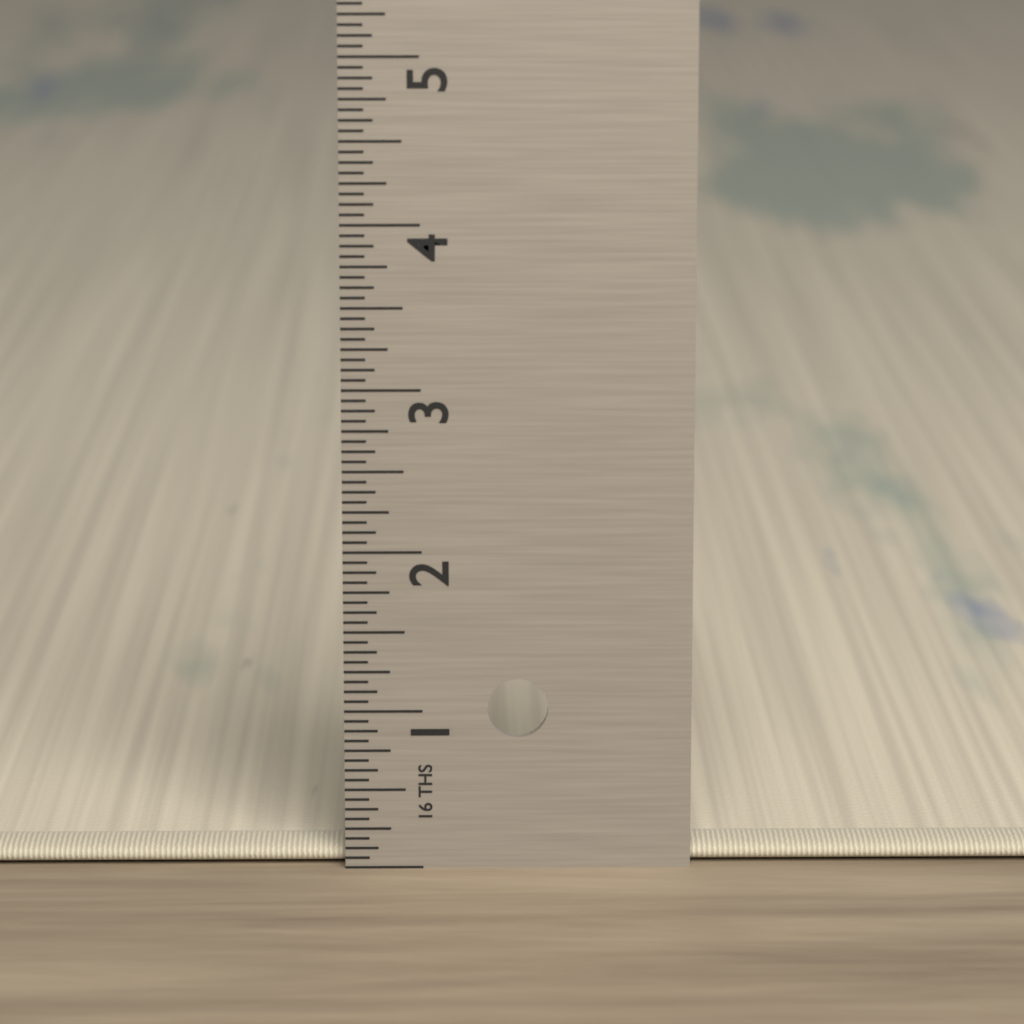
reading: 0.1250 in
